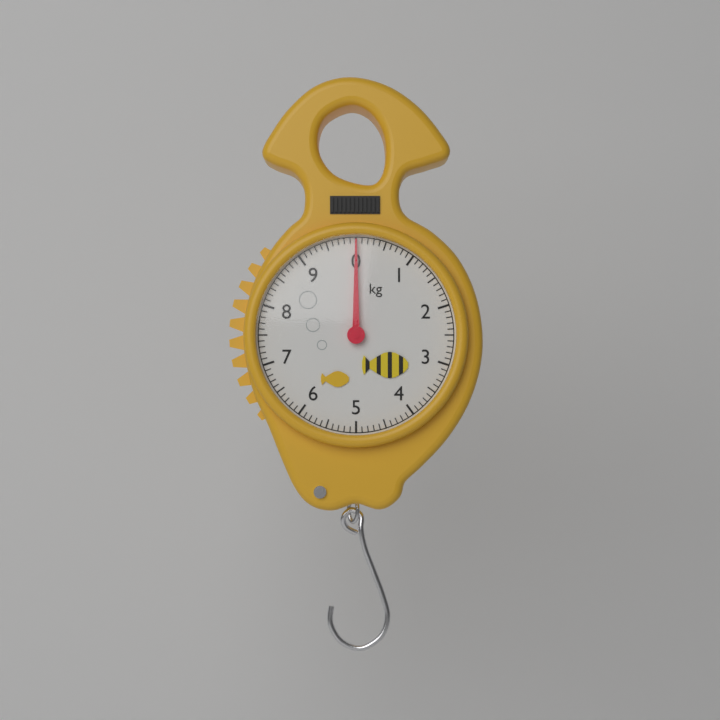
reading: 0.0 kg
